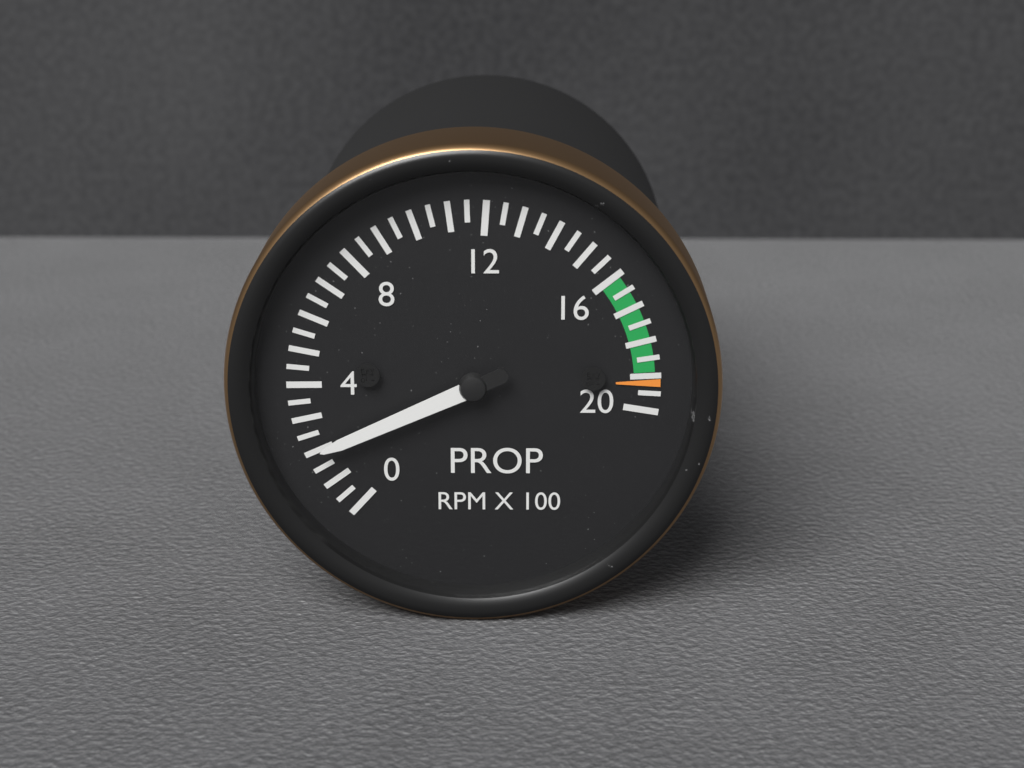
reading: 2.0 RPM X 100
